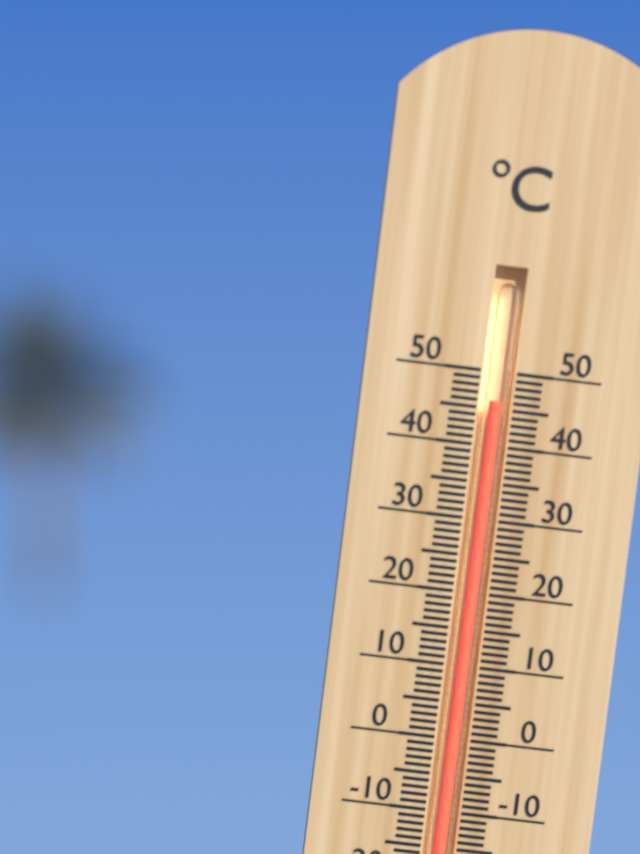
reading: 46 °C
